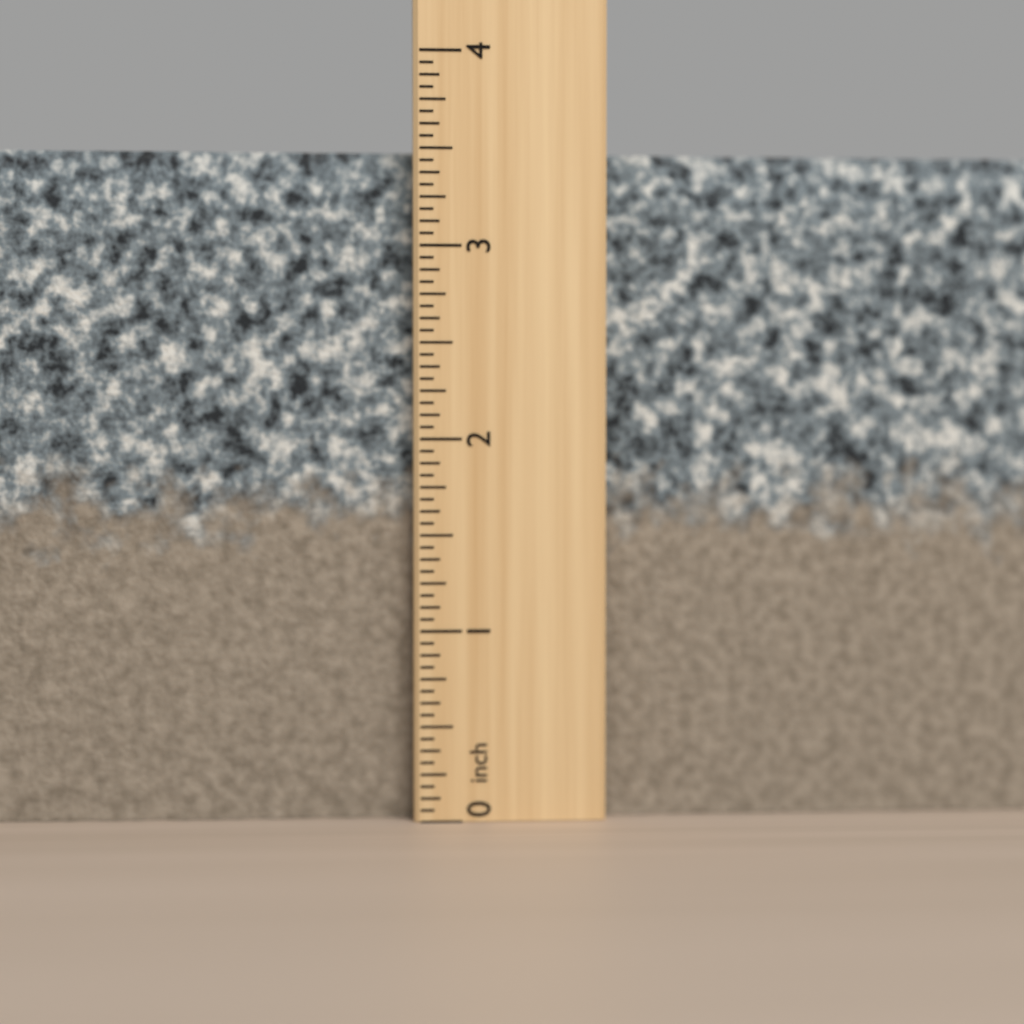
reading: 3.5000 inch
